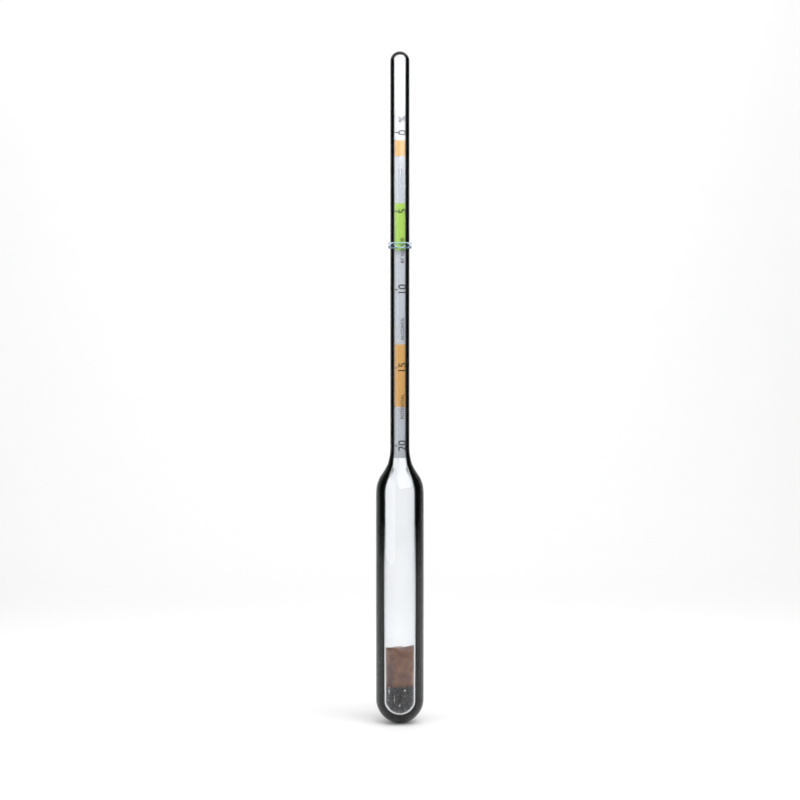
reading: 7.0 %
